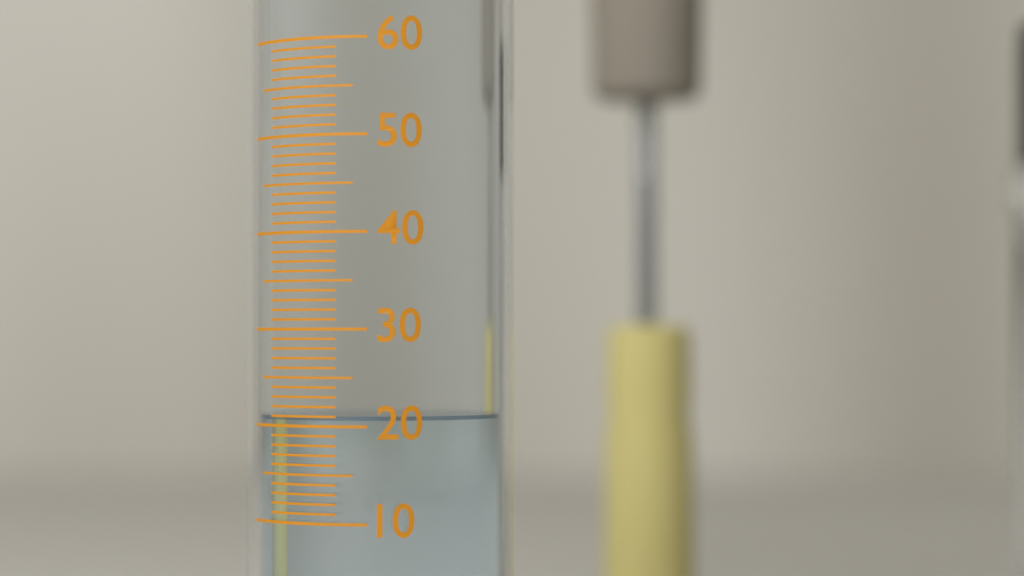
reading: 21 (no unit)
